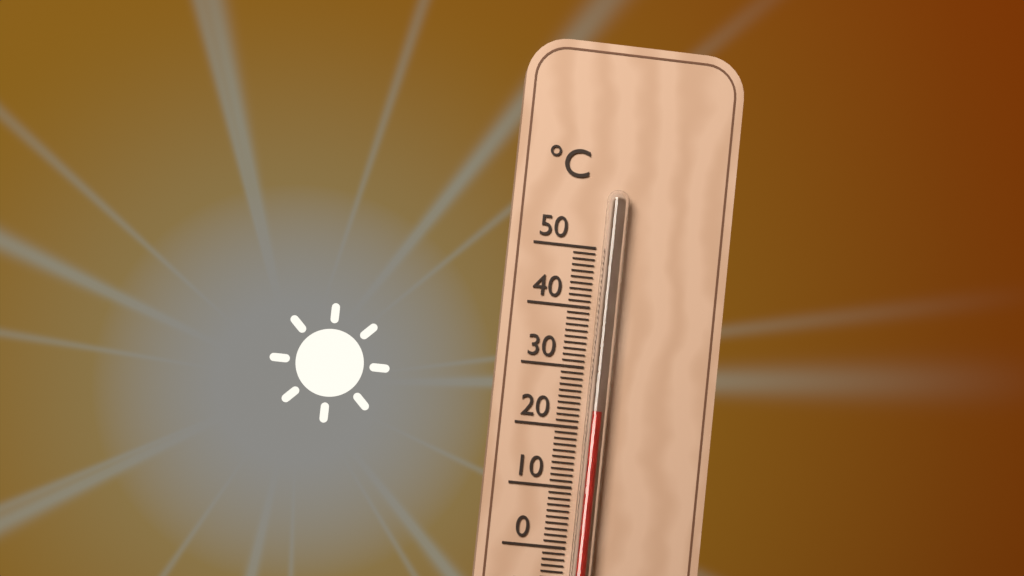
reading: 23 °C
